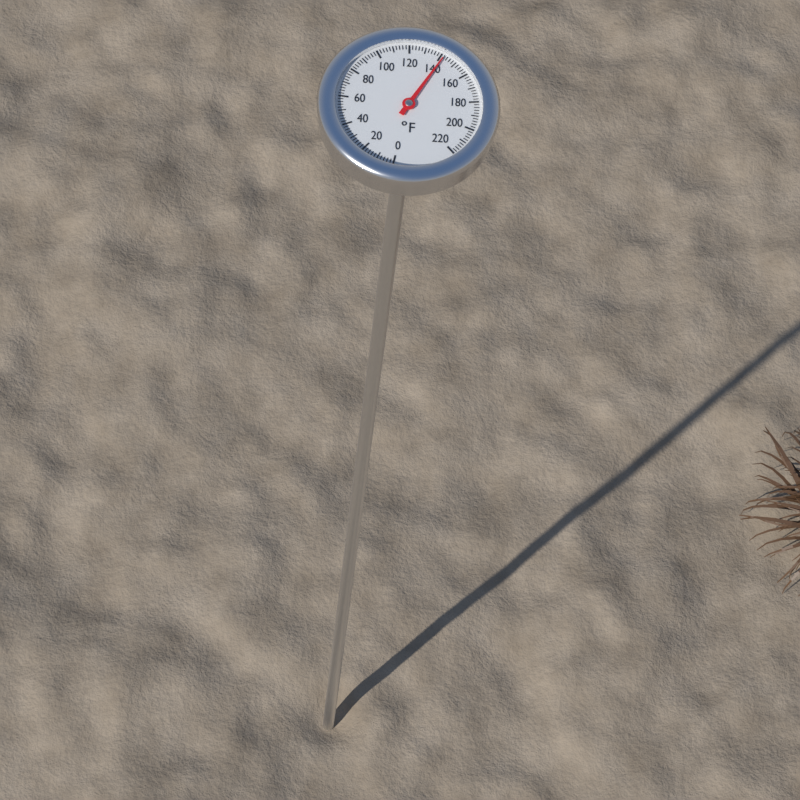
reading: 142 °F
